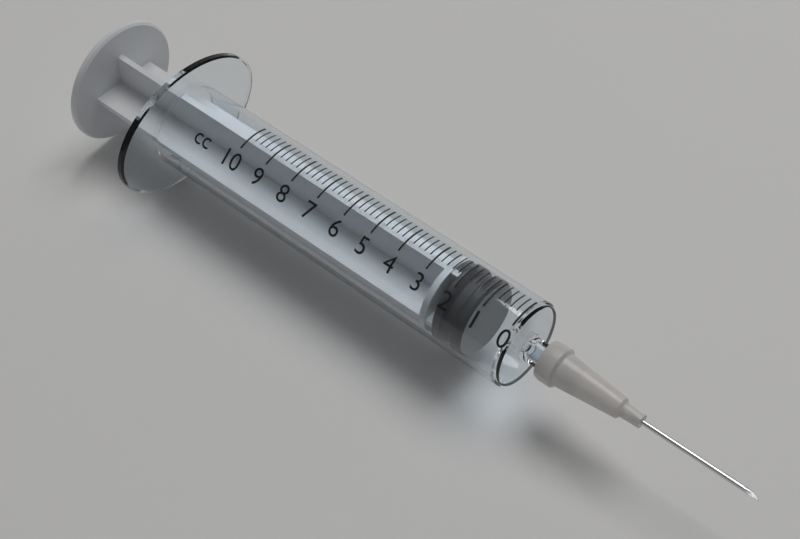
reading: 1.2 cc
